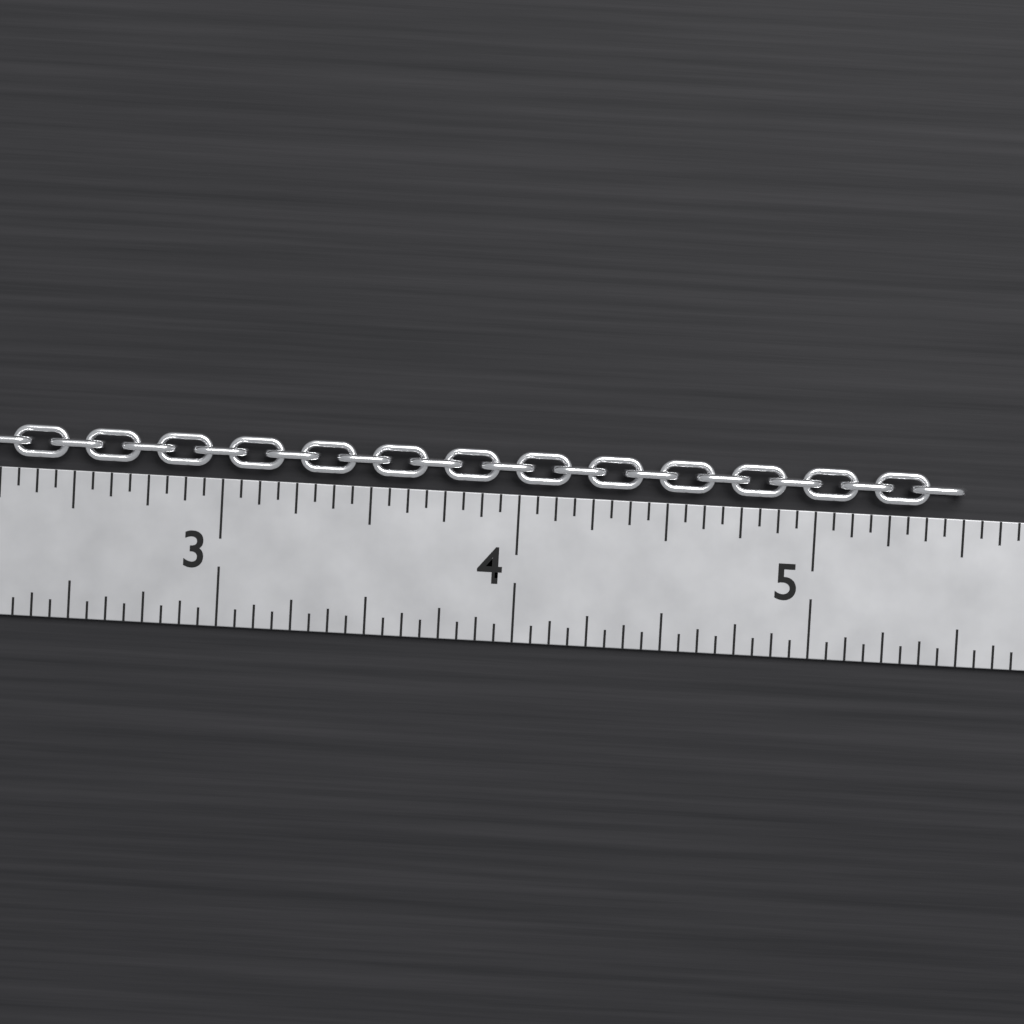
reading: 5.5000 in
